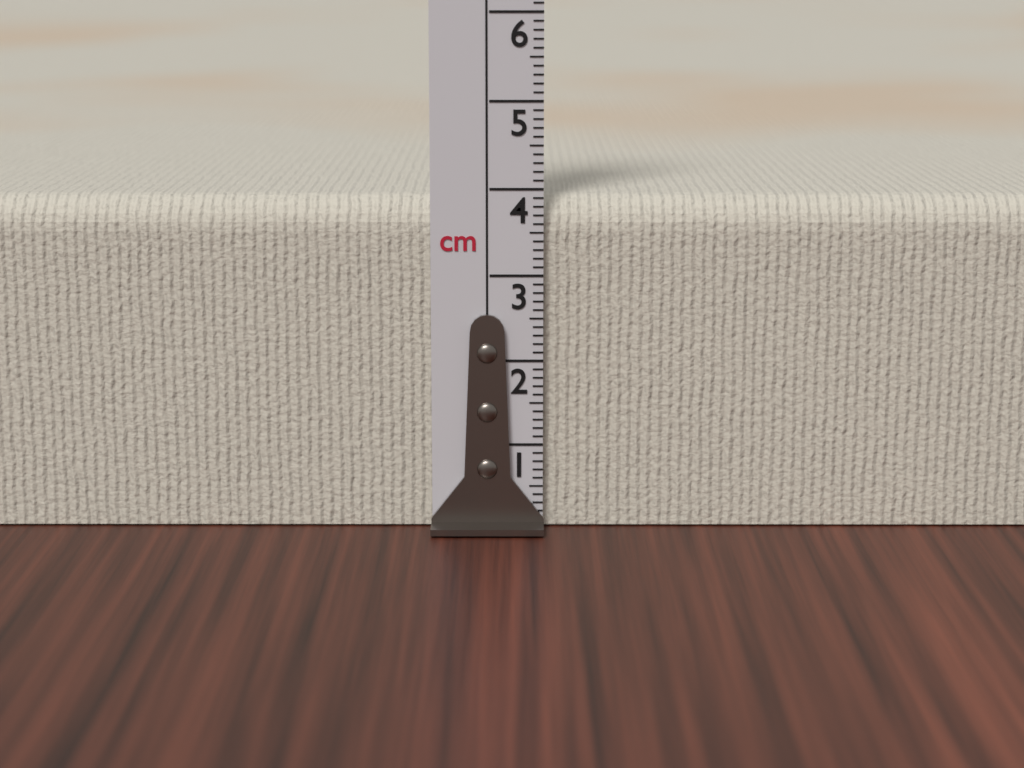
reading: 3.9 cm
